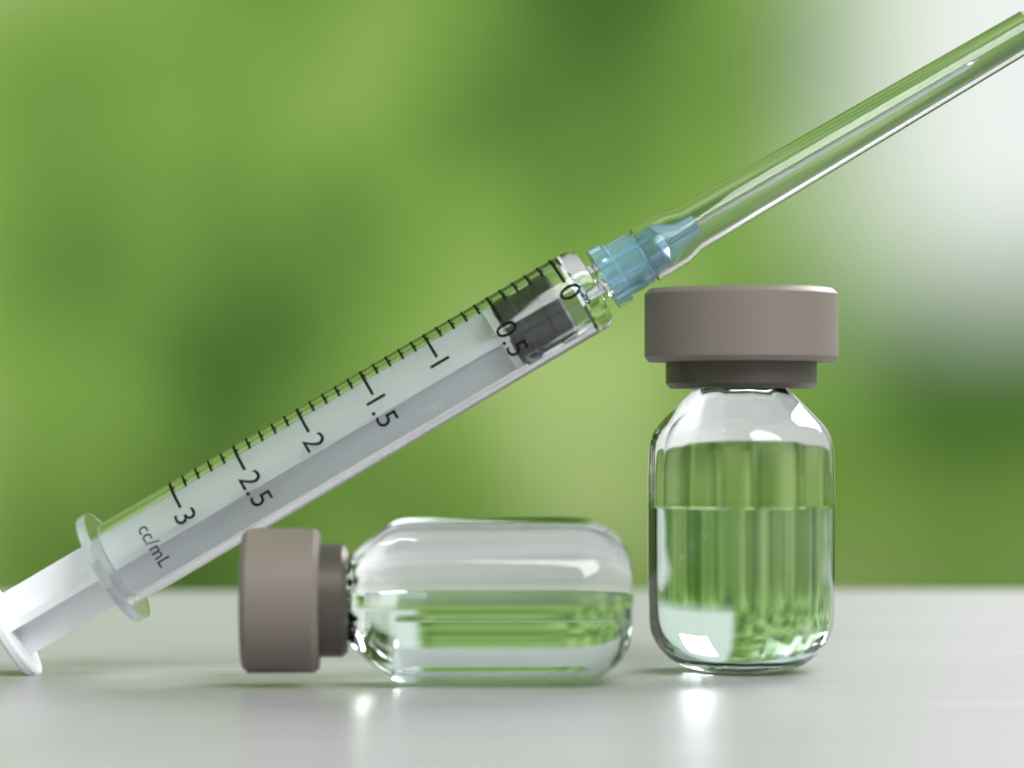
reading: 0.1 mL
